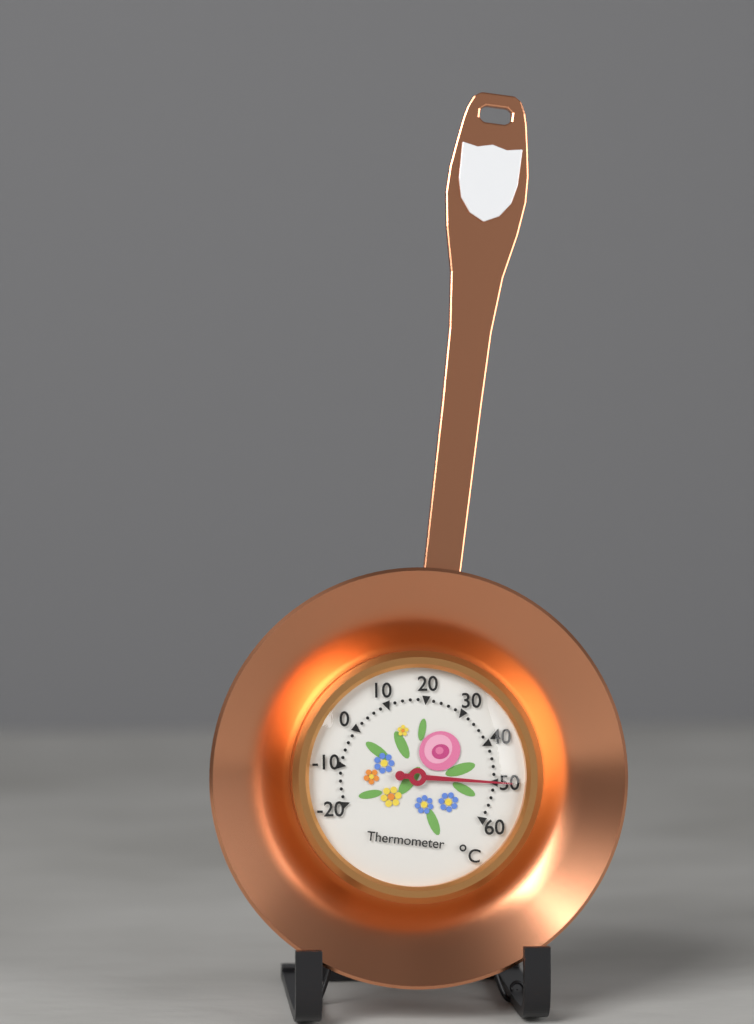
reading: 50 °C
